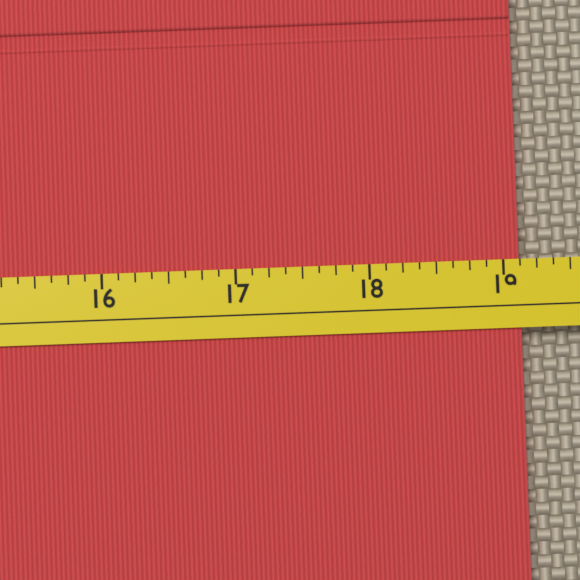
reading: 19.125 (no unit)
